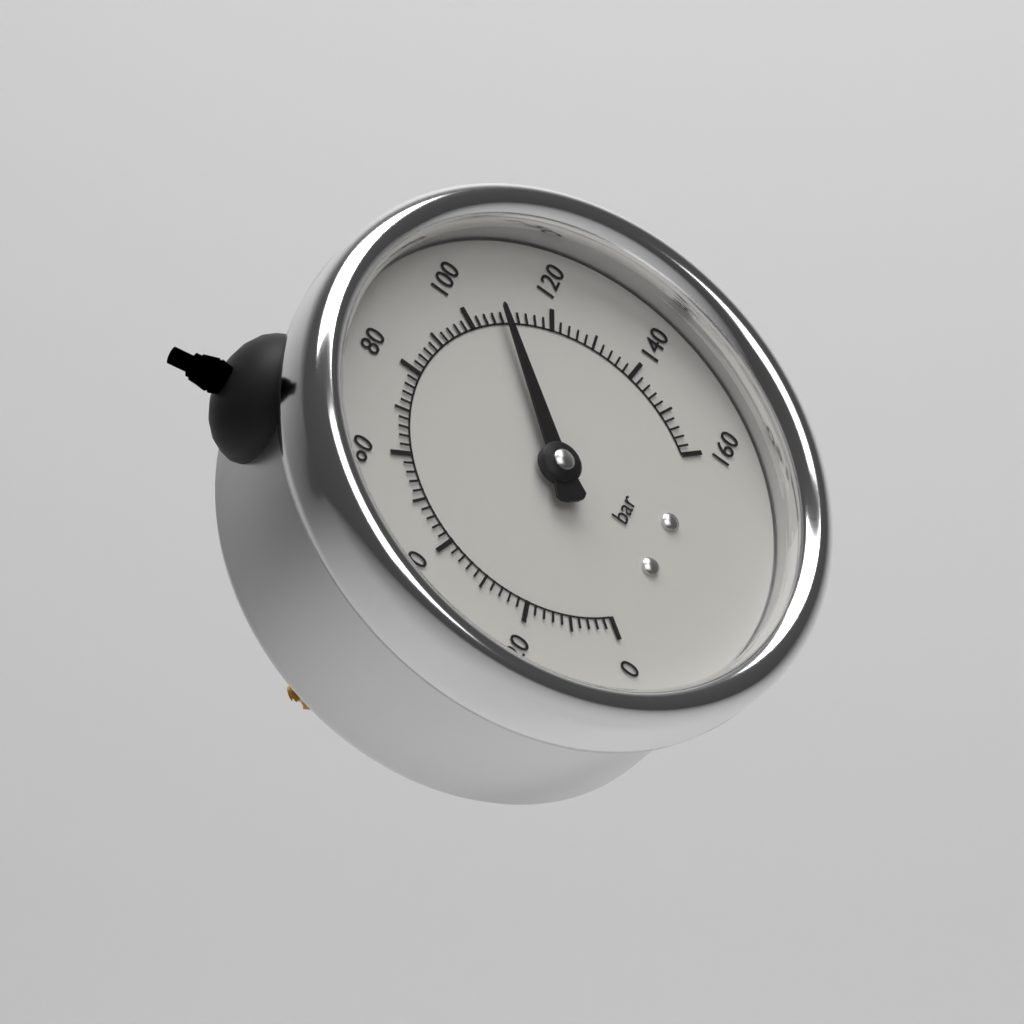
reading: 108 bar
